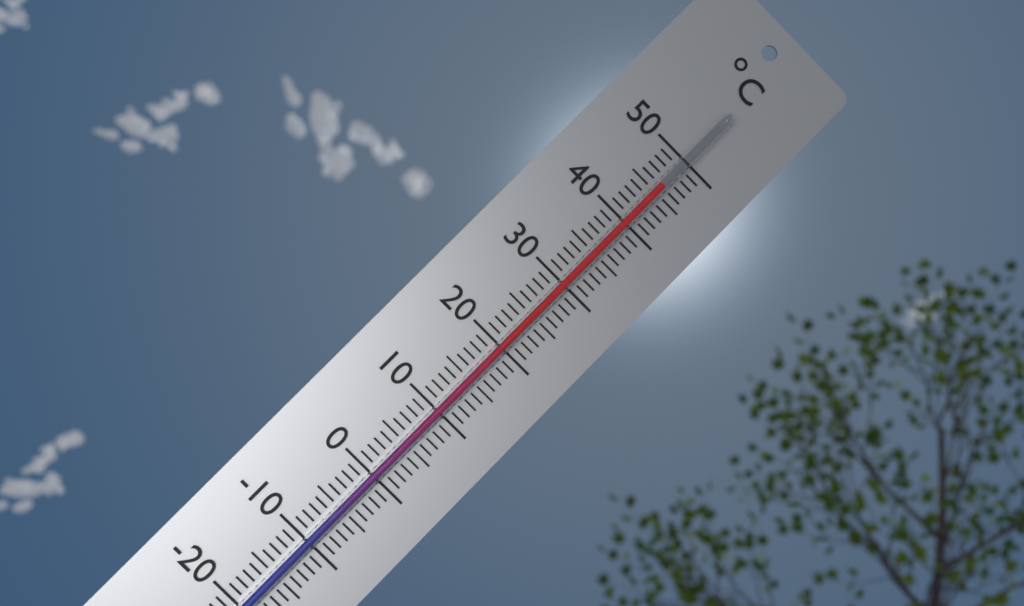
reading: 46 °C
